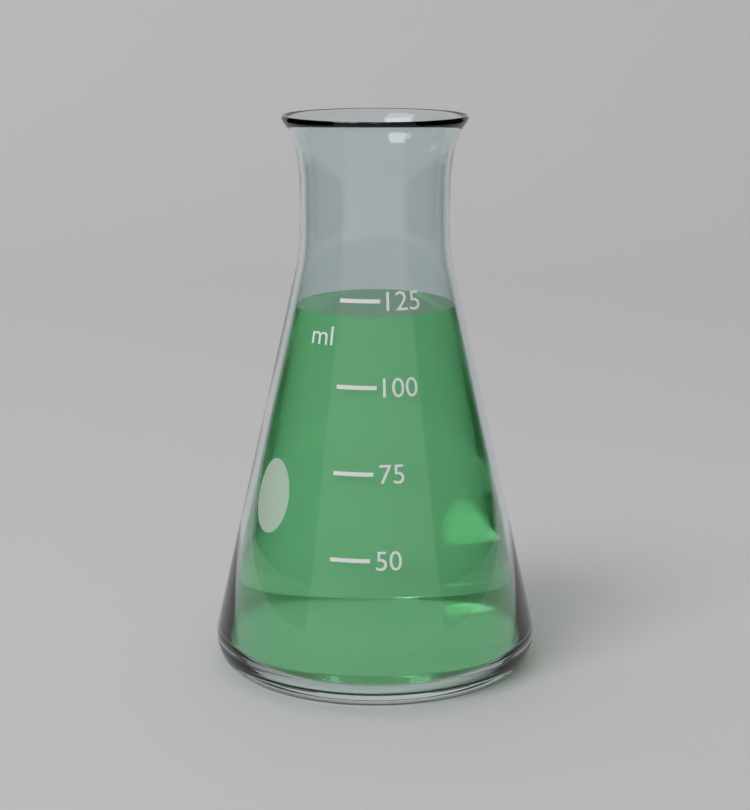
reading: 120 ml
